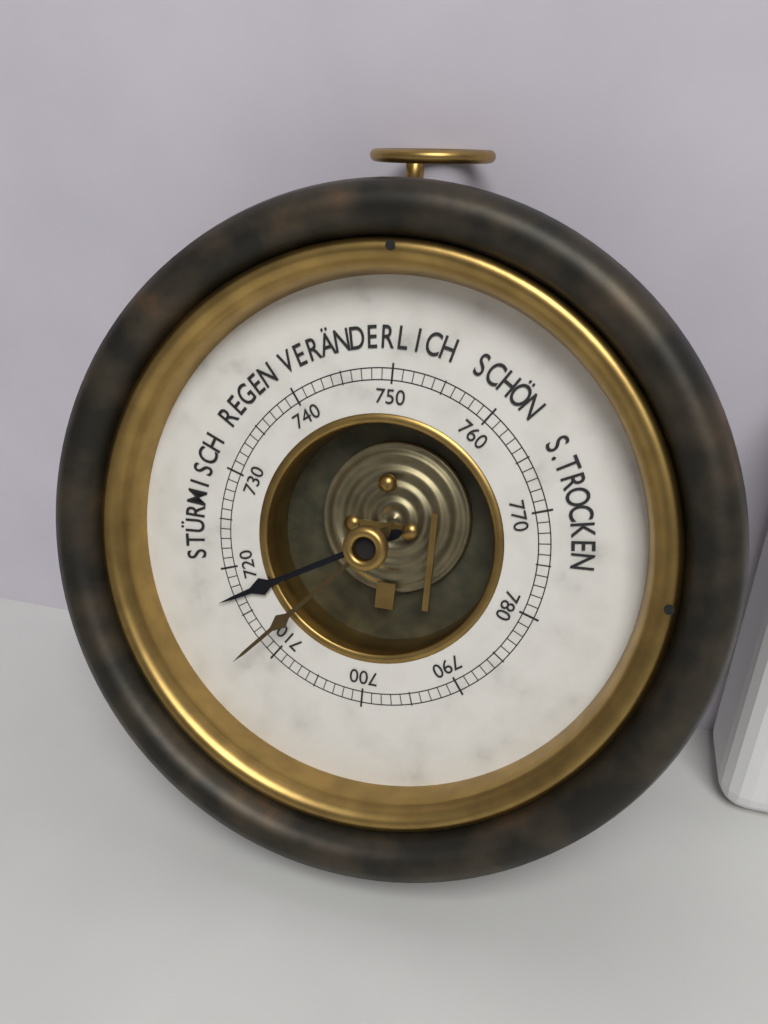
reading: 717 mmHg
